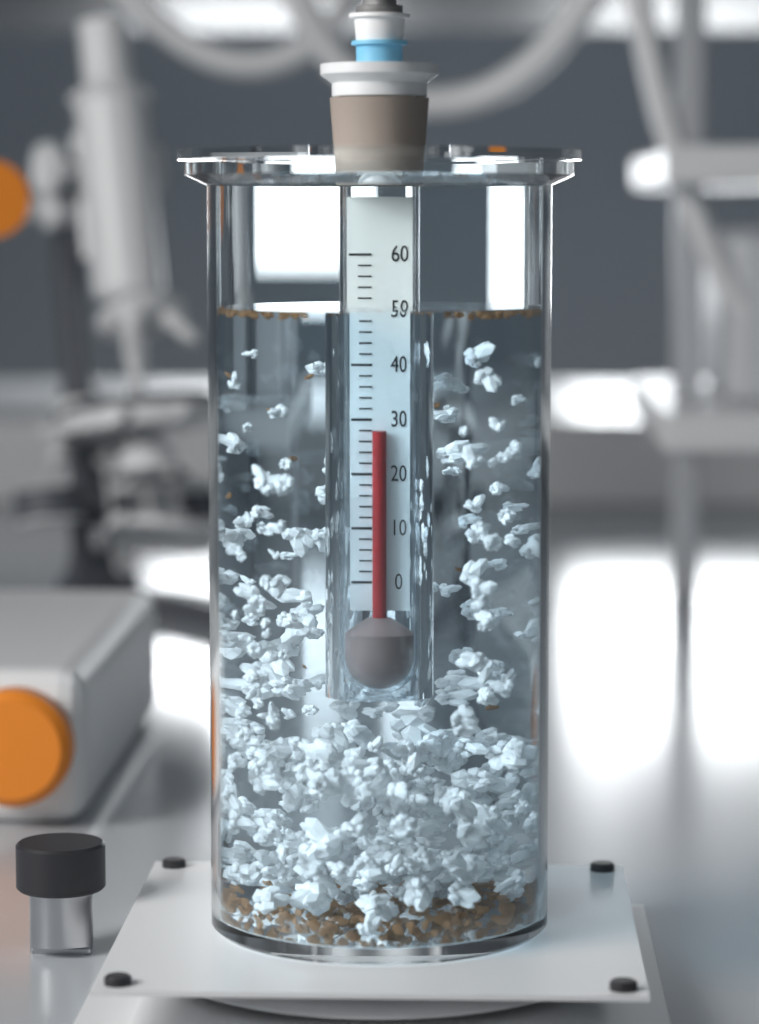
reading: 28 (no unit)
